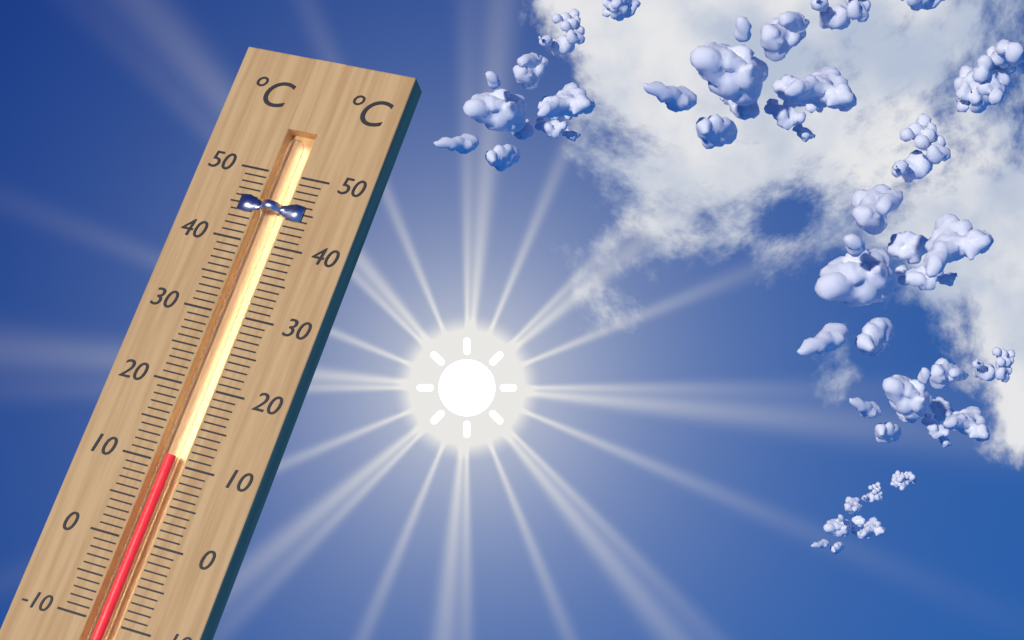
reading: 11 °C
